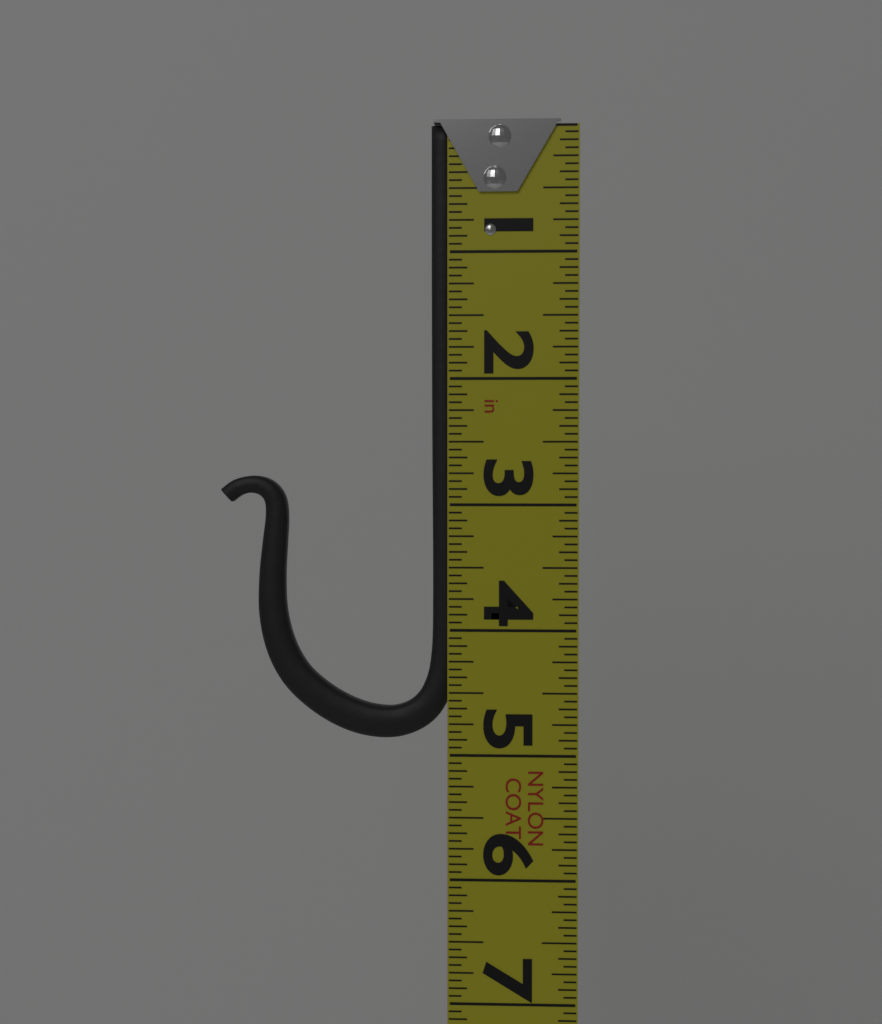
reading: 4.8750 in
